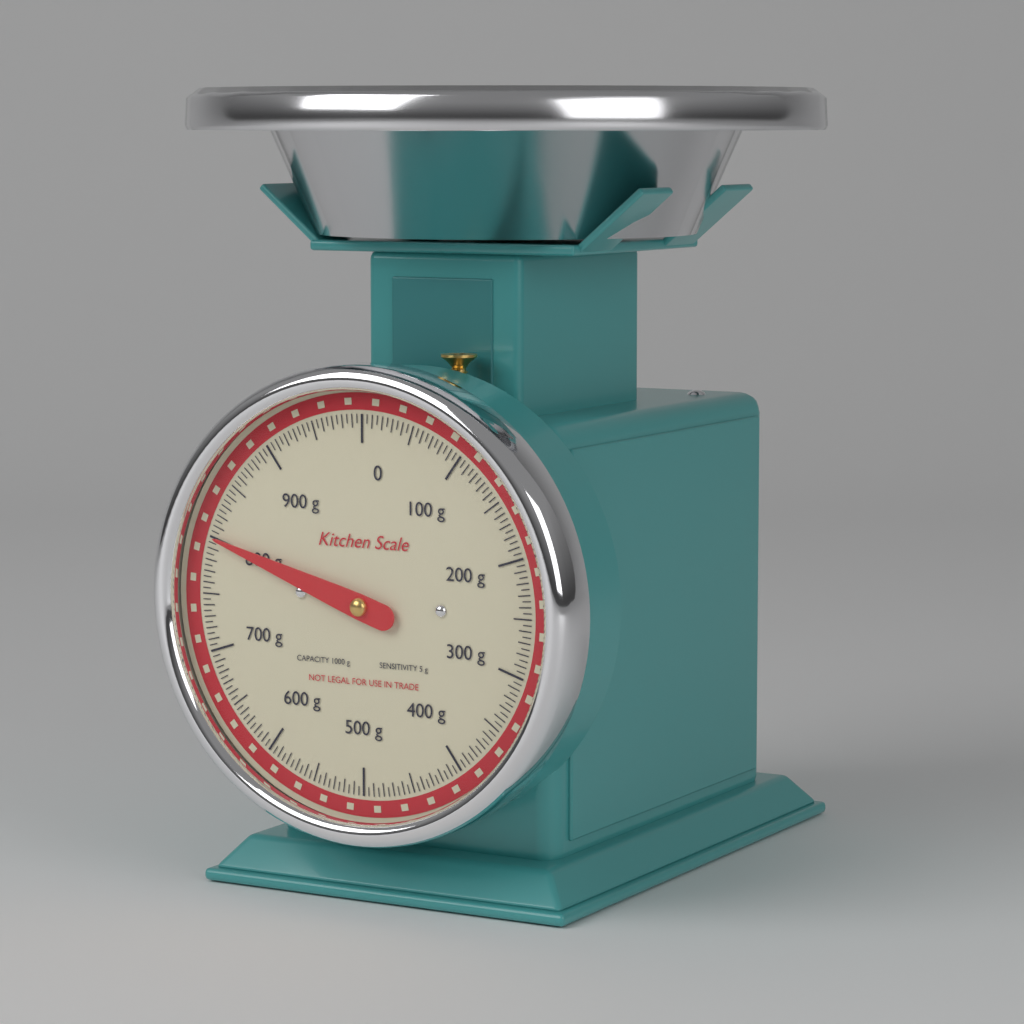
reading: 800 g
